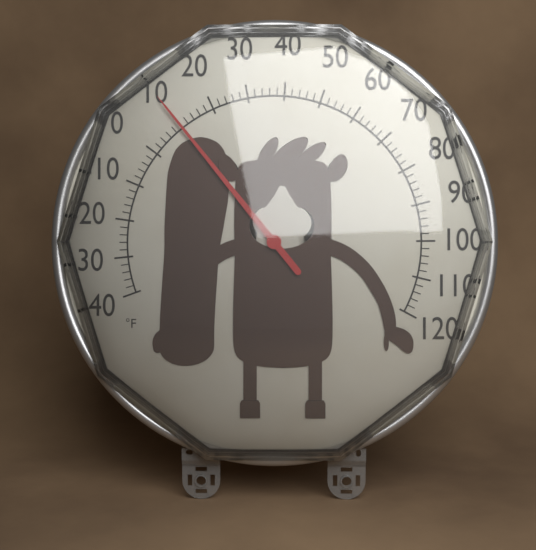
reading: 10 °F
